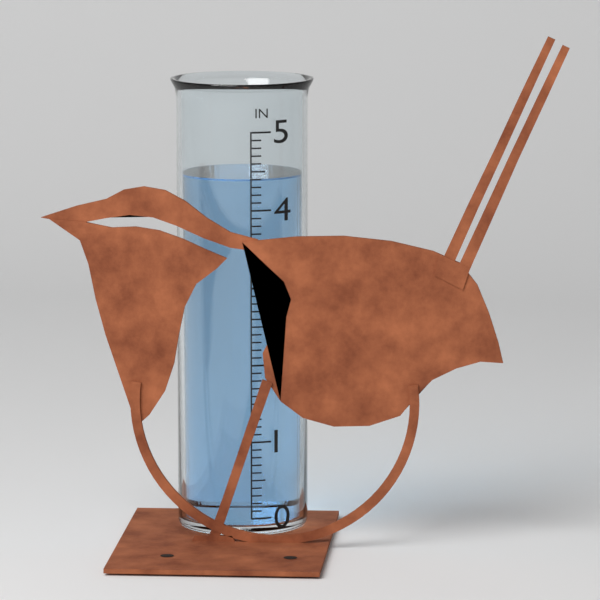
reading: 4.4 in
